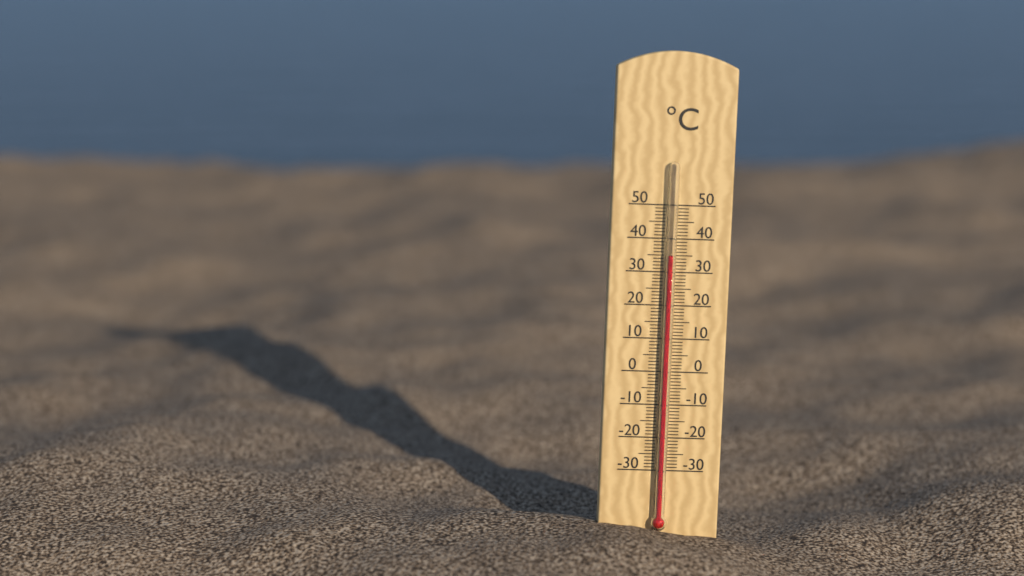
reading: 35 °C
